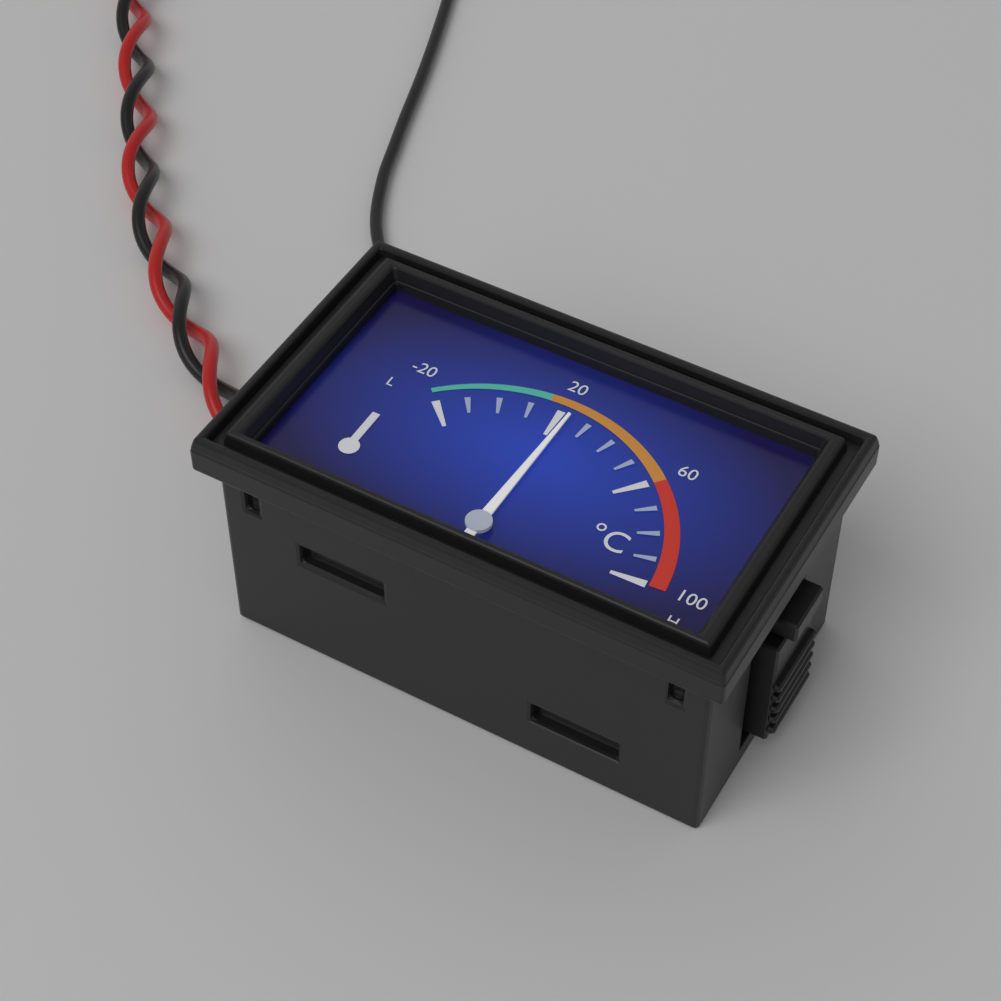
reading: 23.2 °C
